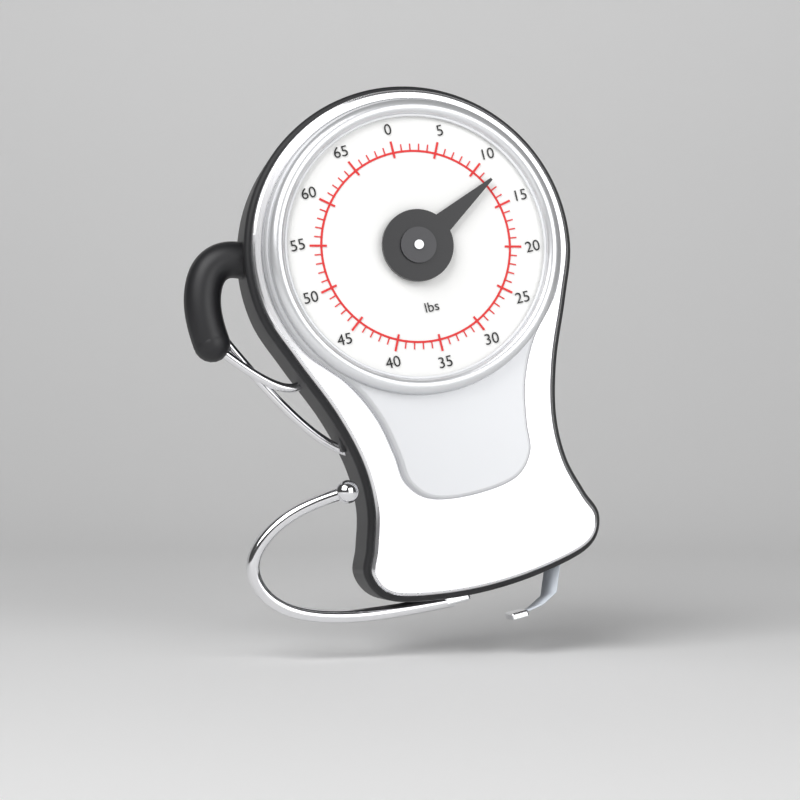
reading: 12 lbs
